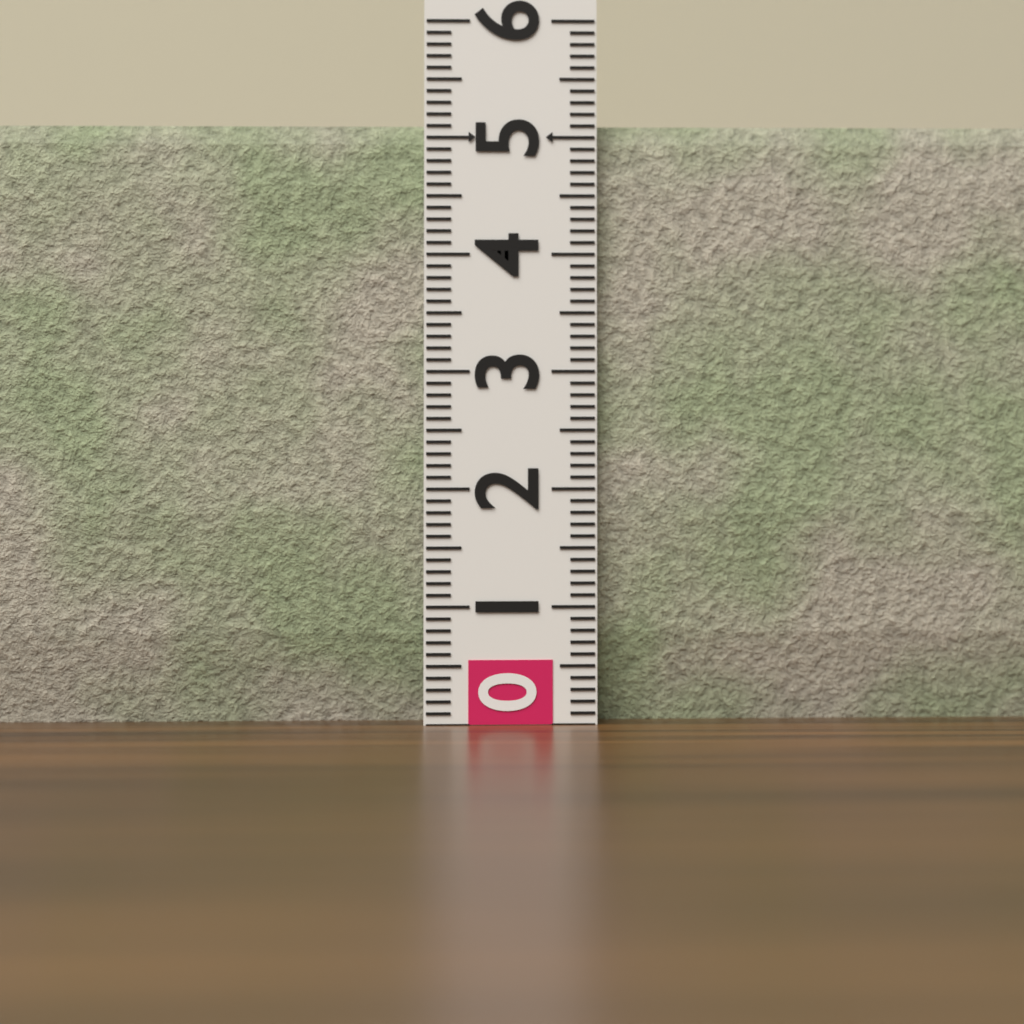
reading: 5.1 (no unit)
